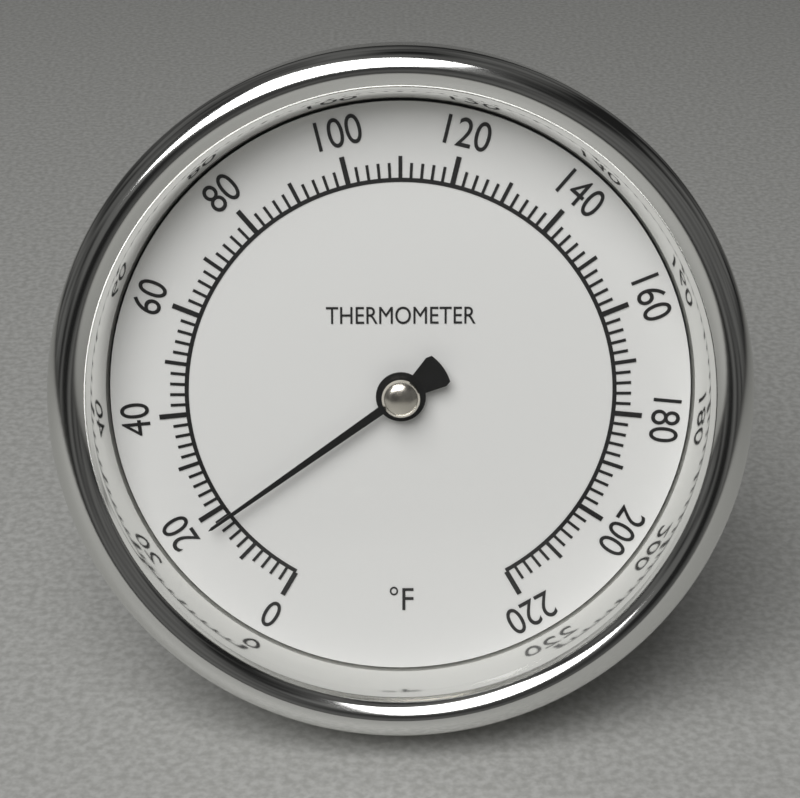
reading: 18 °F
